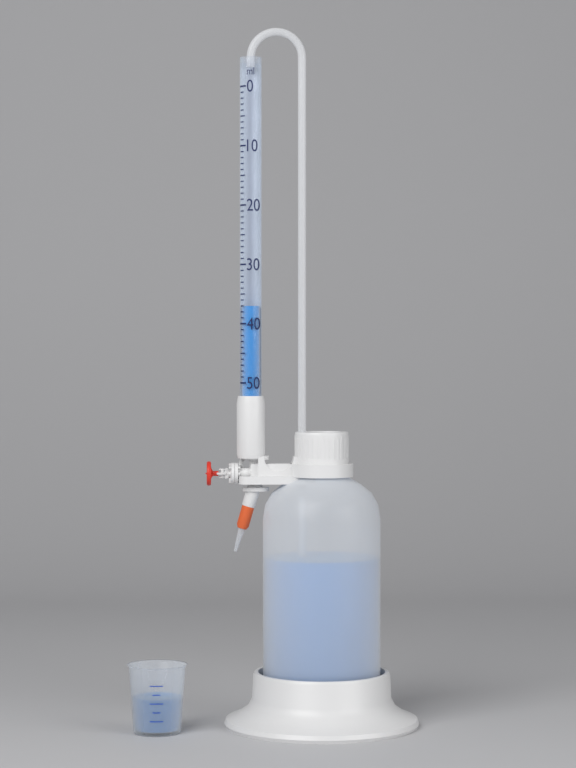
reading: 37 ml
